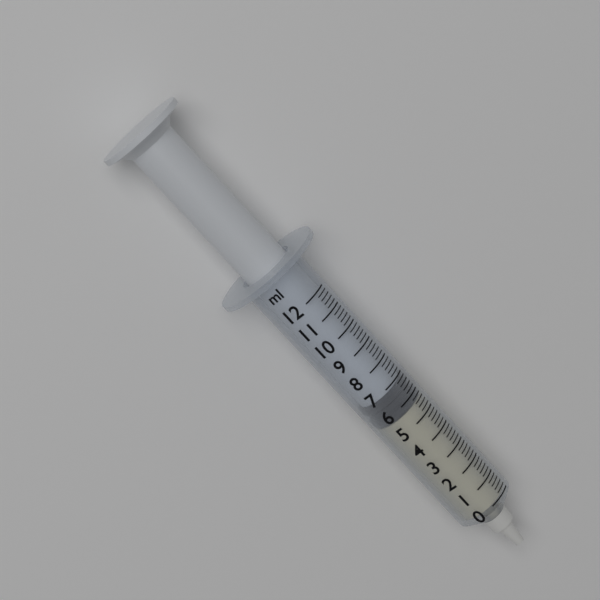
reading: 5.6 ml
